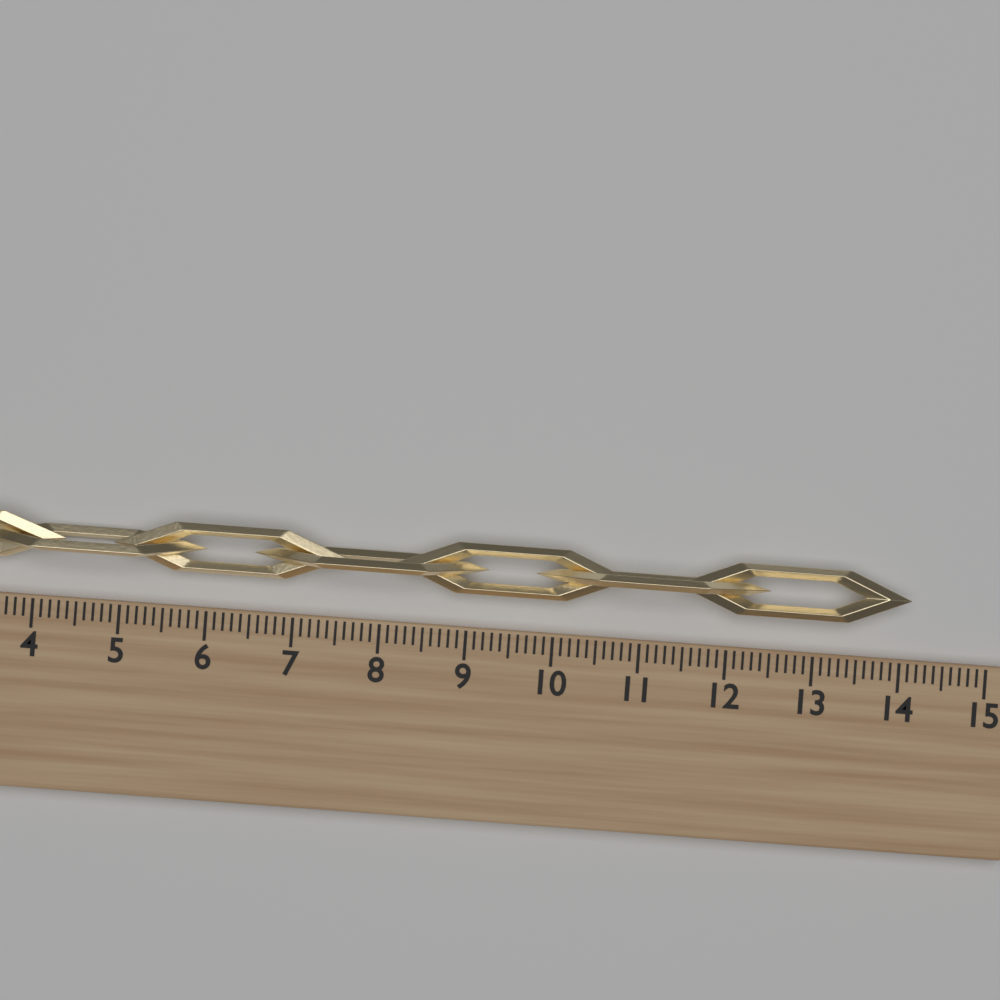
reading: 14.1 (no unit)
